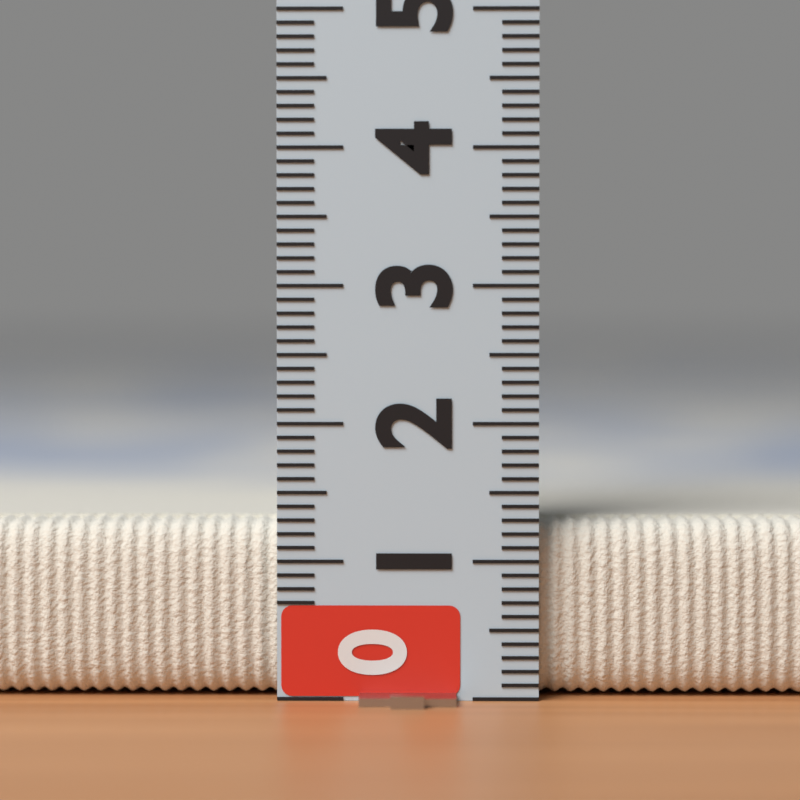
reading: 1.3 (no unit)
